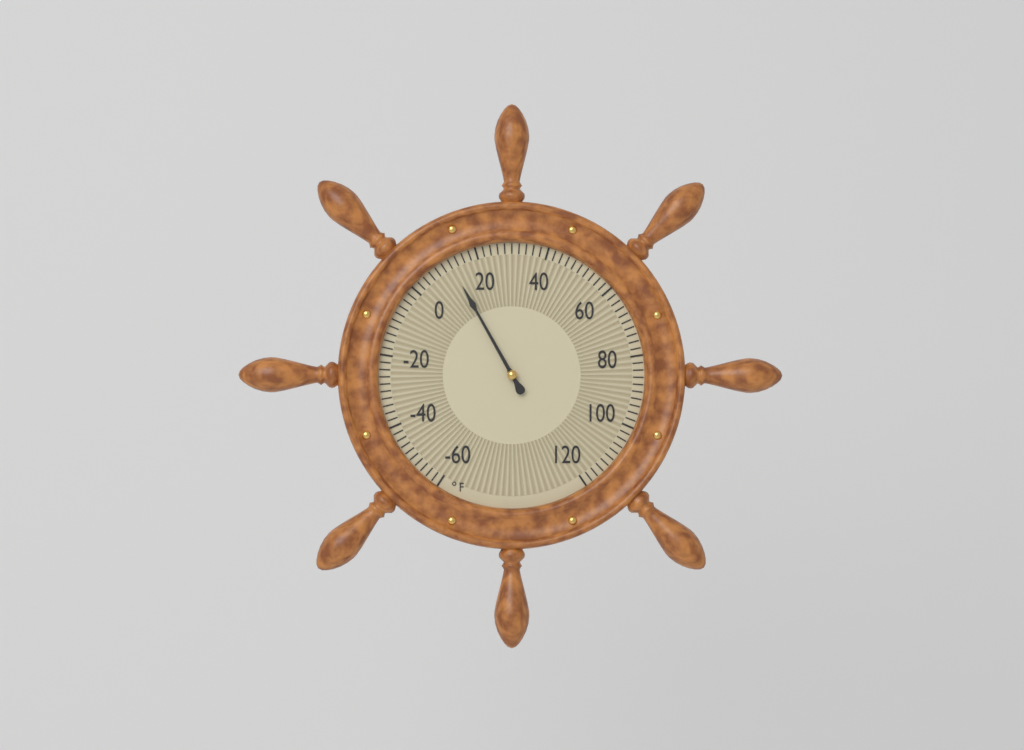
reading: 12 °F
